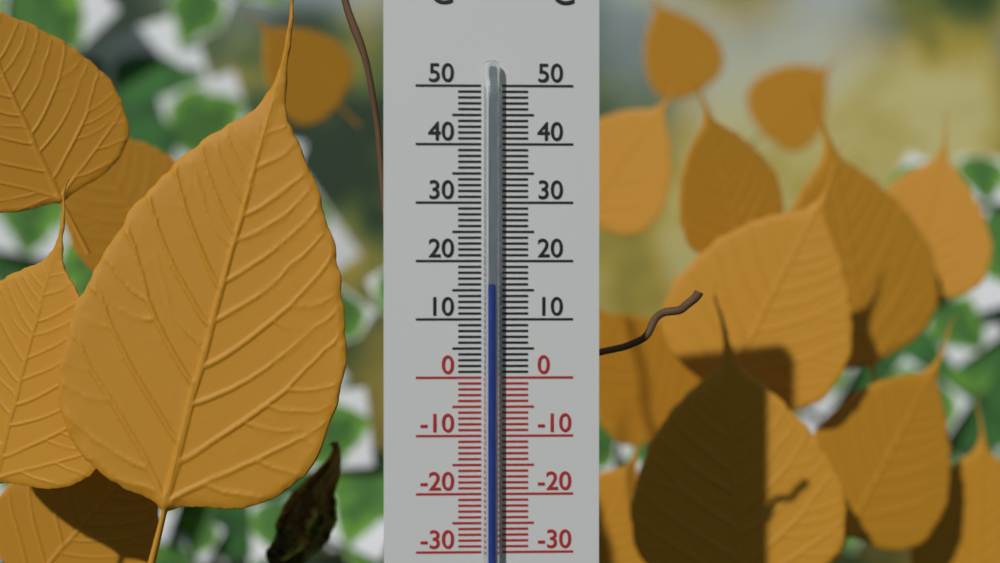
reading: 16 °C
